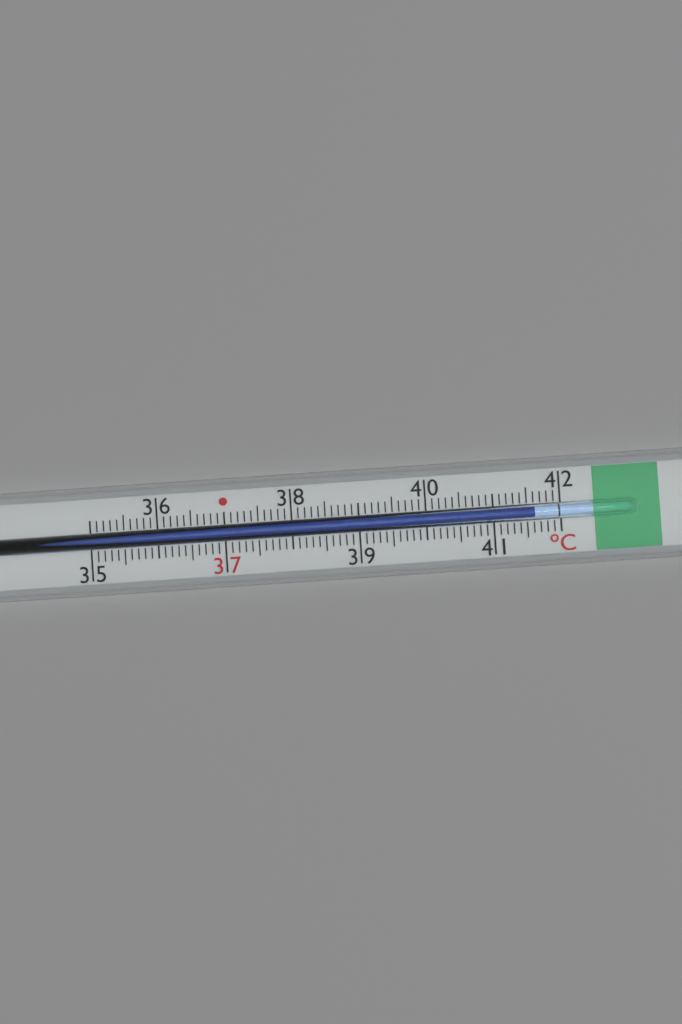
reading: 41.6 °C
